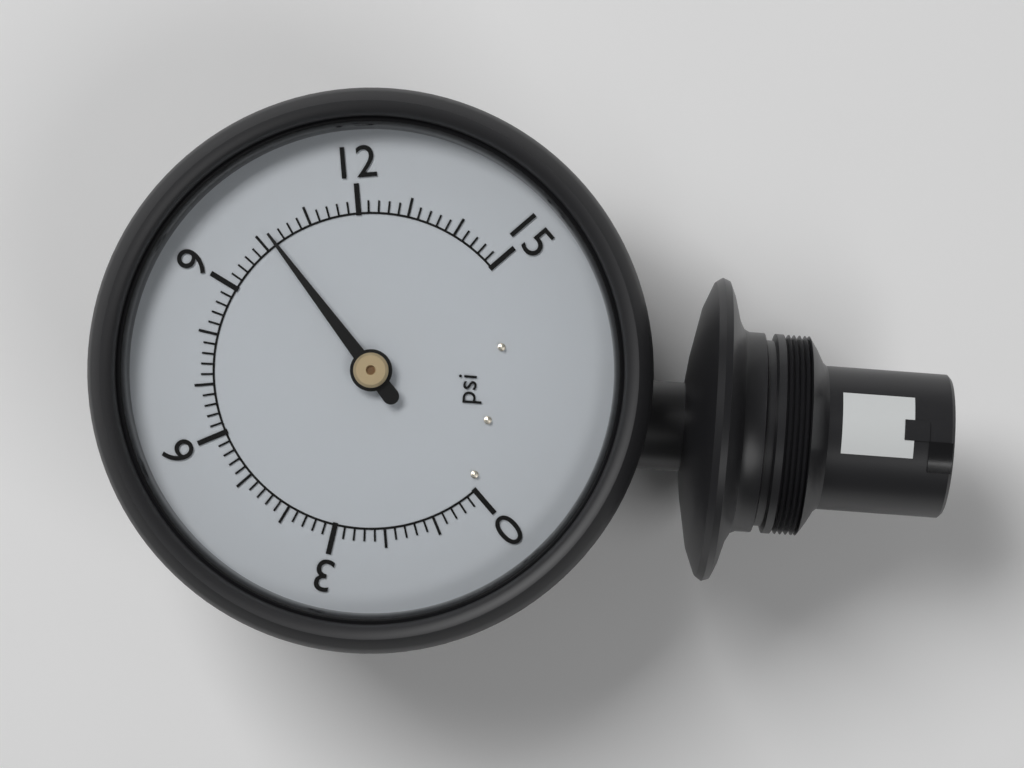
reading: 10.2 psi
